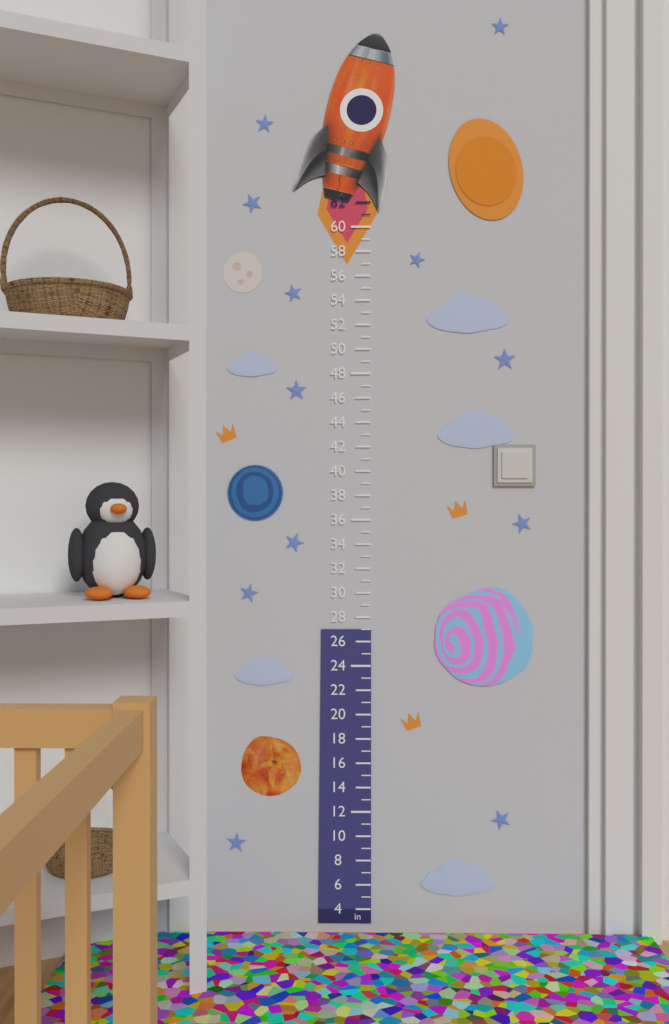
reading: 27 in
